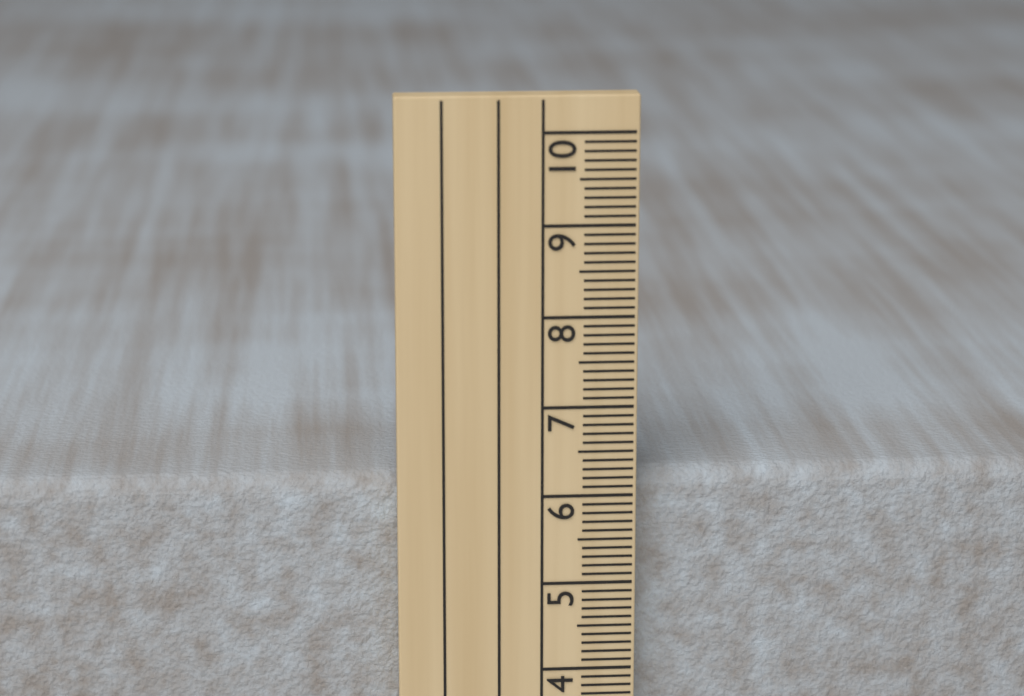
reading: 6.2 cm
